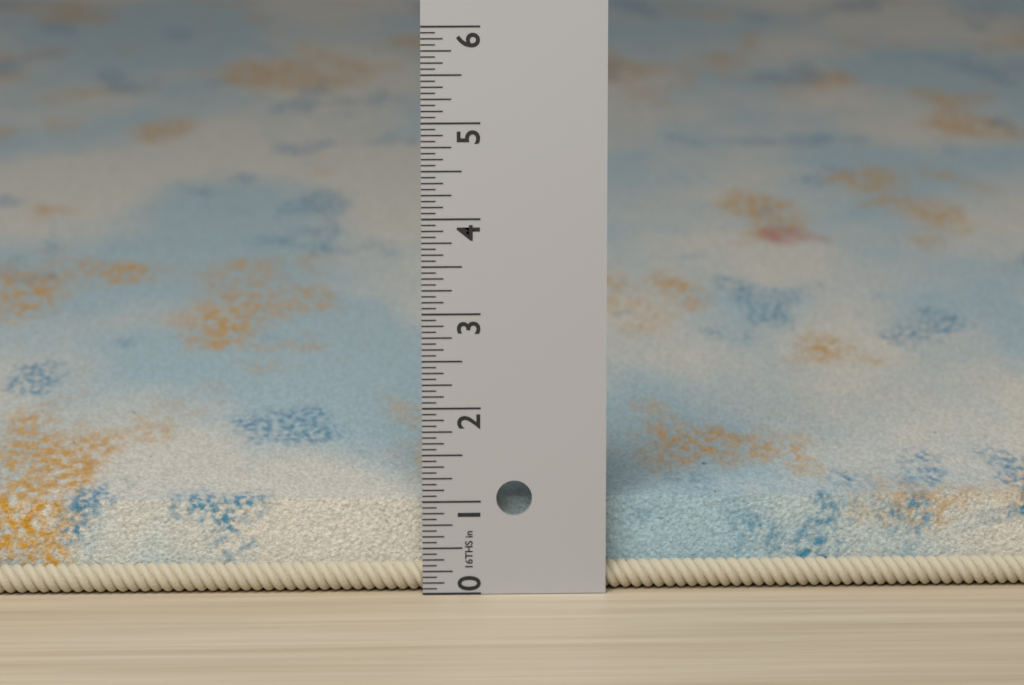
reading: 1.0000 in
